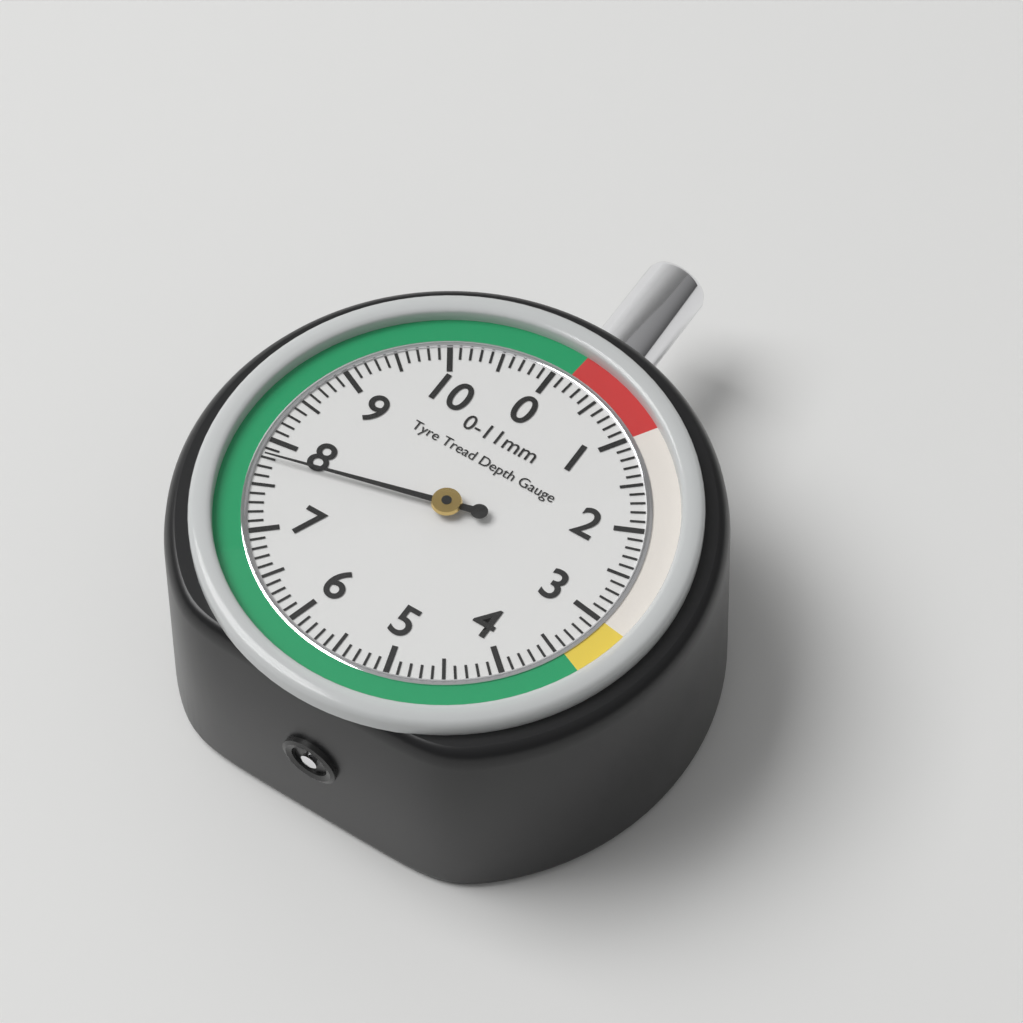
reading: 7.8 mm
